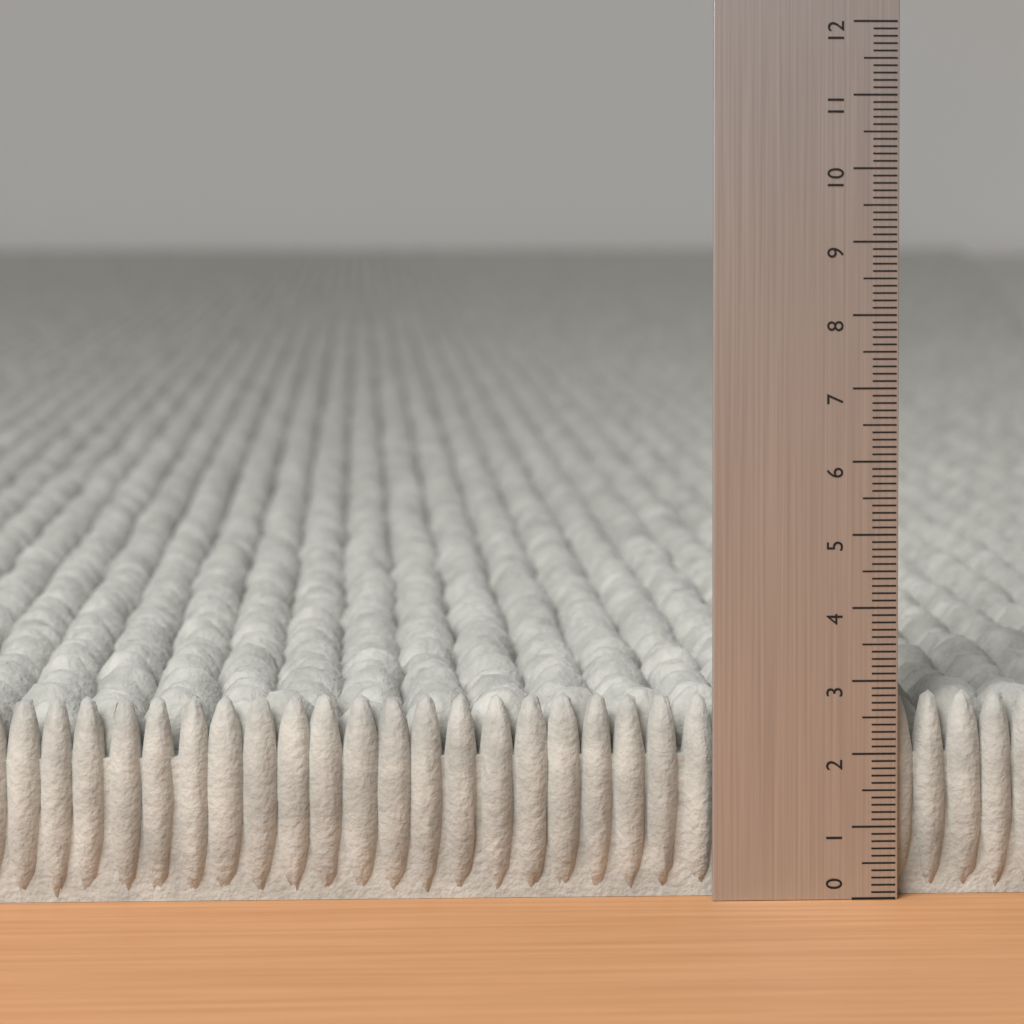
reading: 2.8 (no unit)
